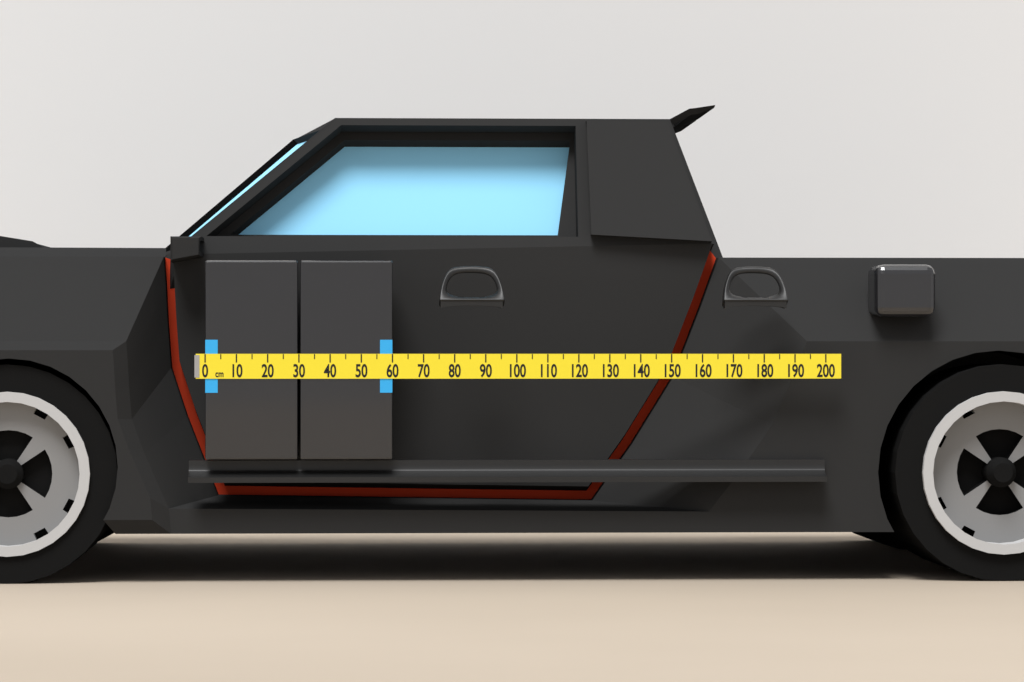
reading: 60 cm
